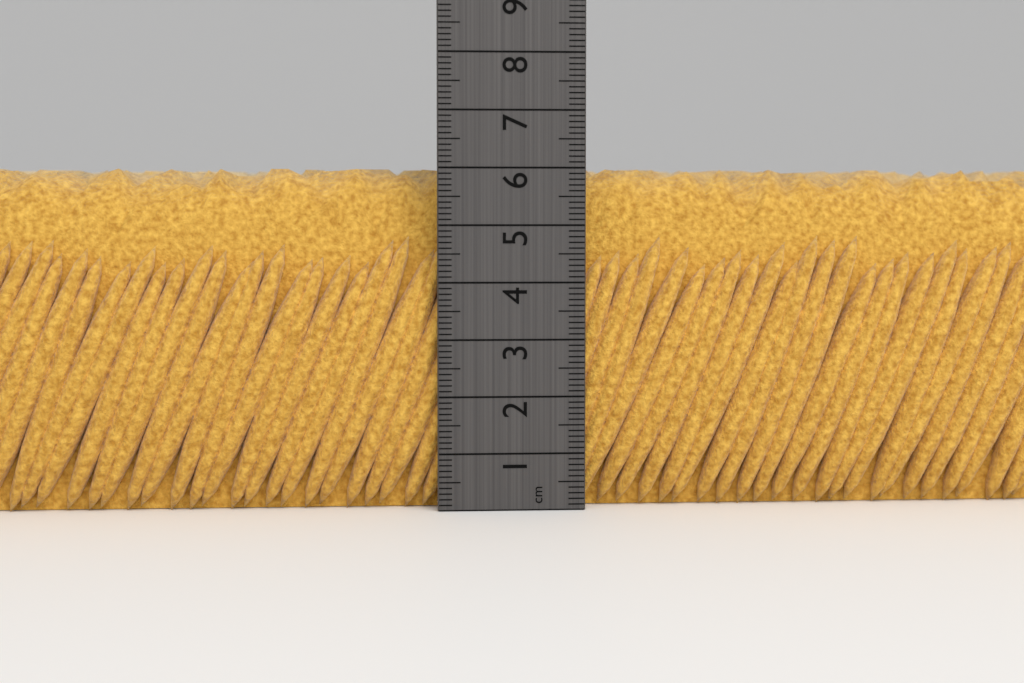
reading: 6.0 cm
